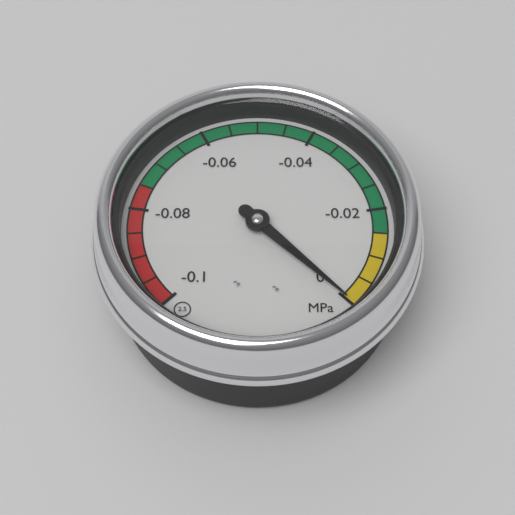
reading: 0.000 MPa
